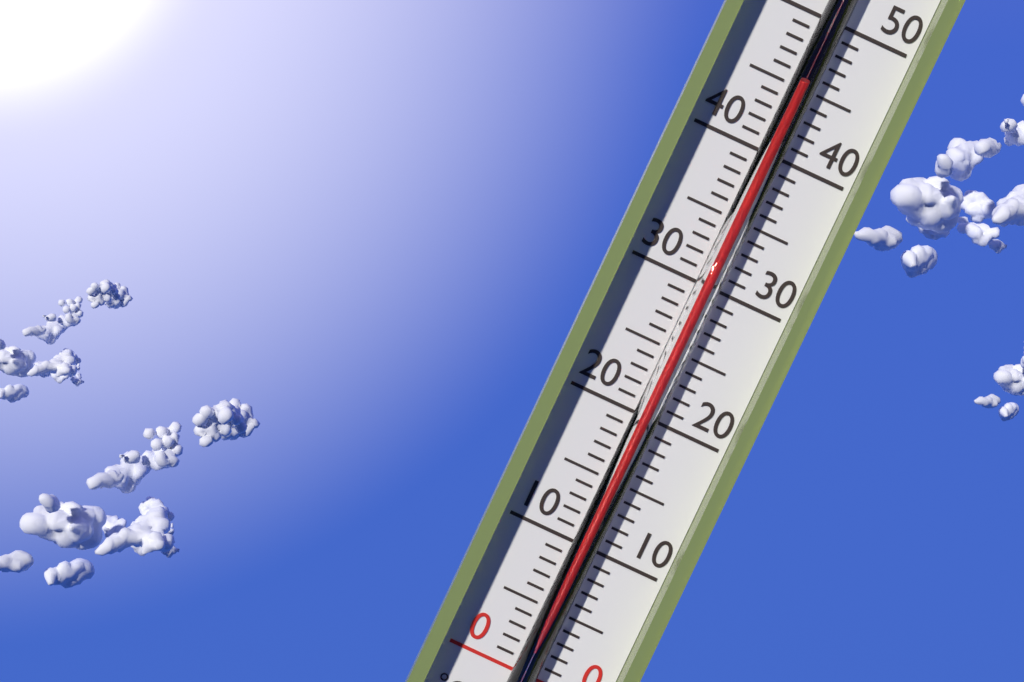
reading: 45 °C
